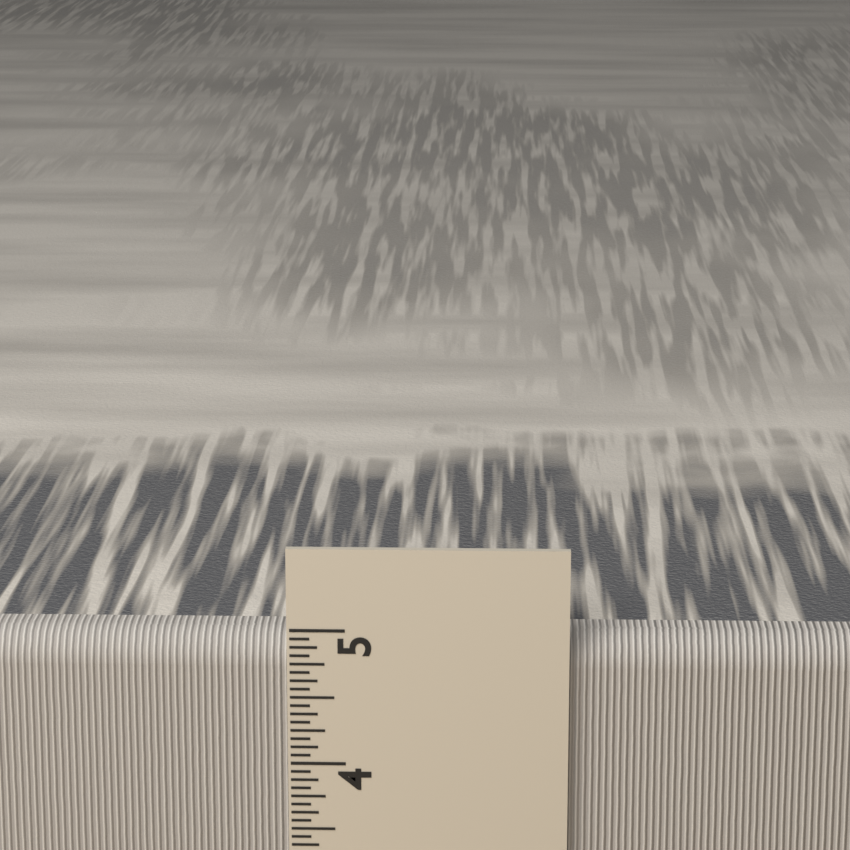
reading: 4.9375 in
